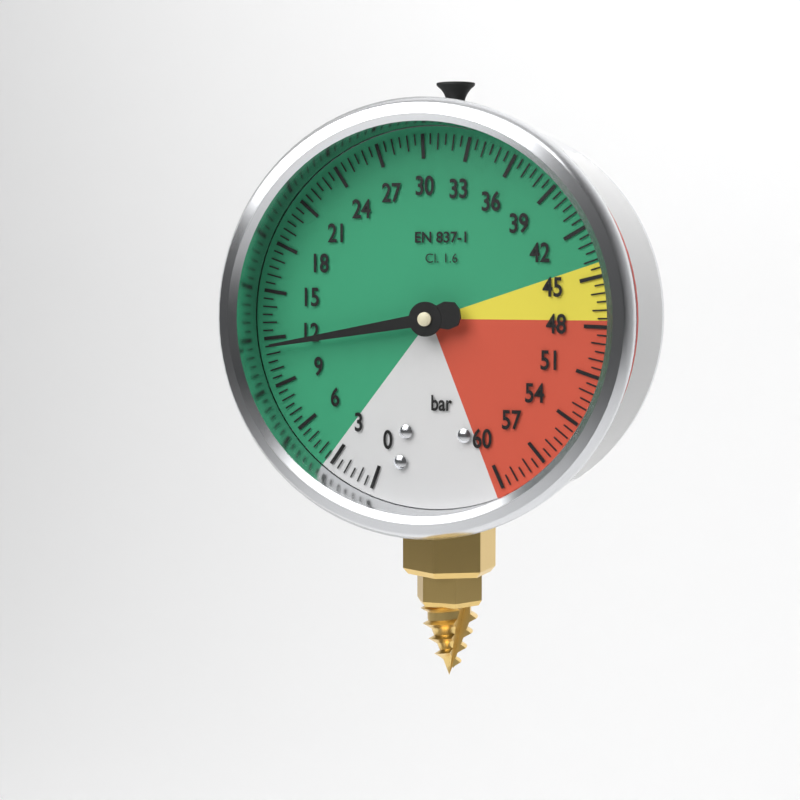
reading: 11.5 bar
